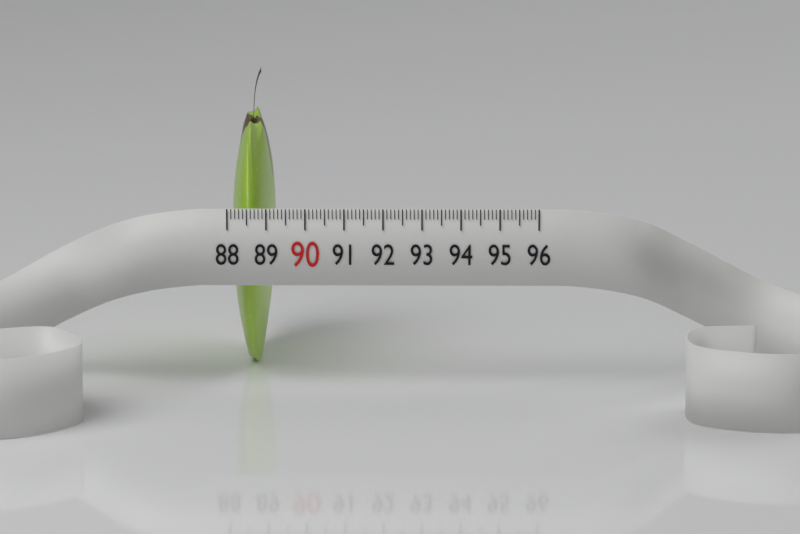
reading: 89.1 (no unit)
